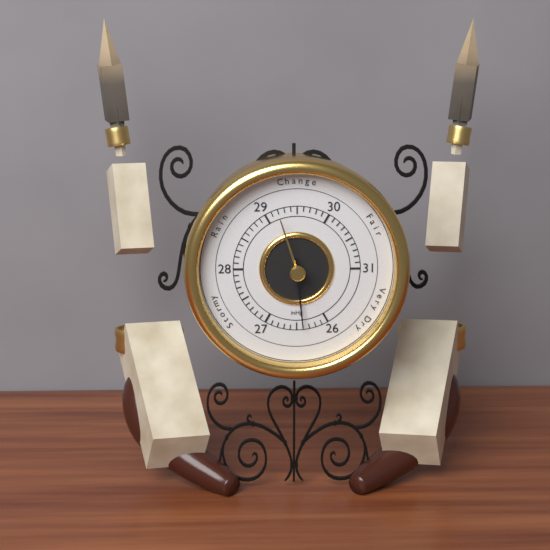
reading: 26.4 inHg
